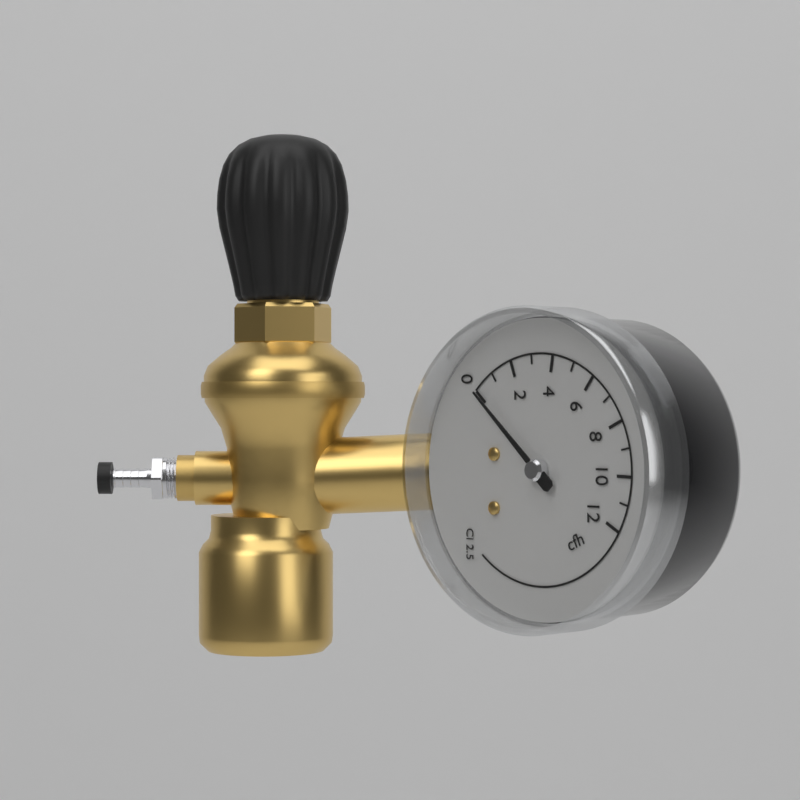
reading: 0 cfh
